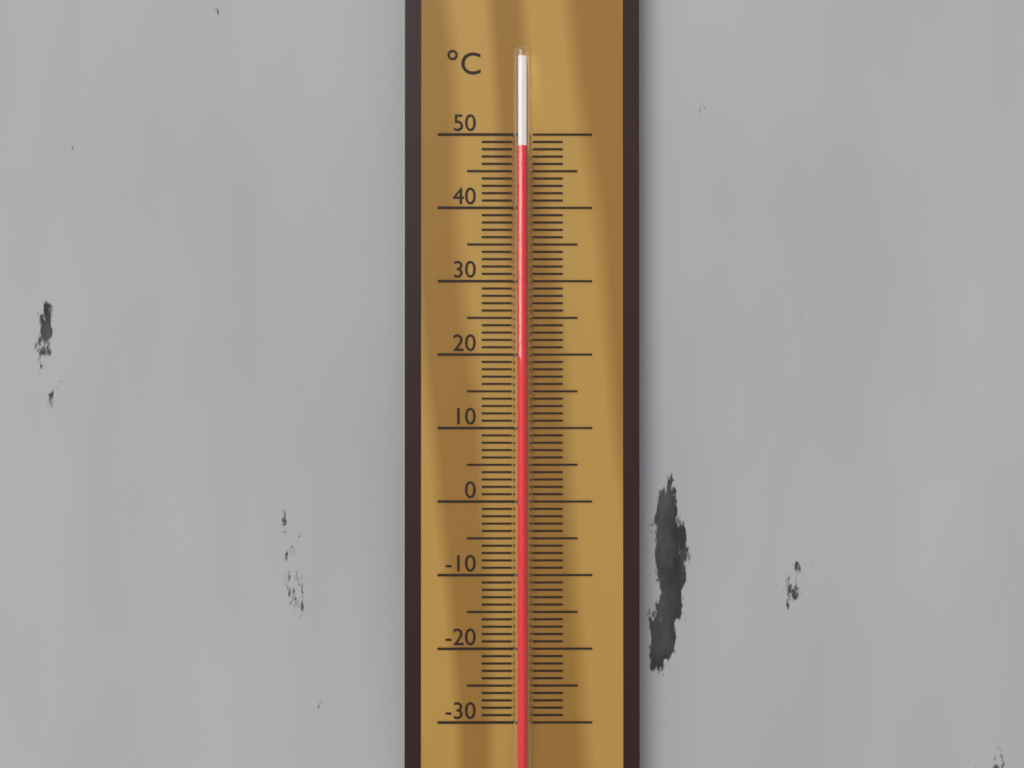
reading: 48 °C
